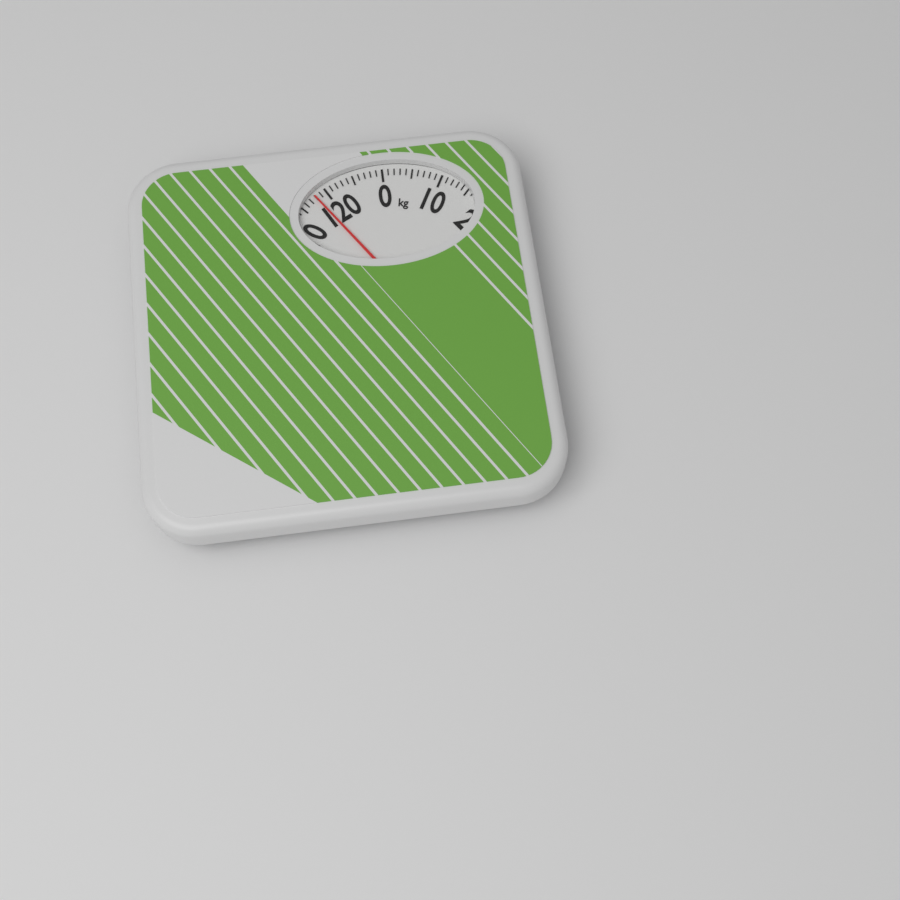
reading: 118 kg
